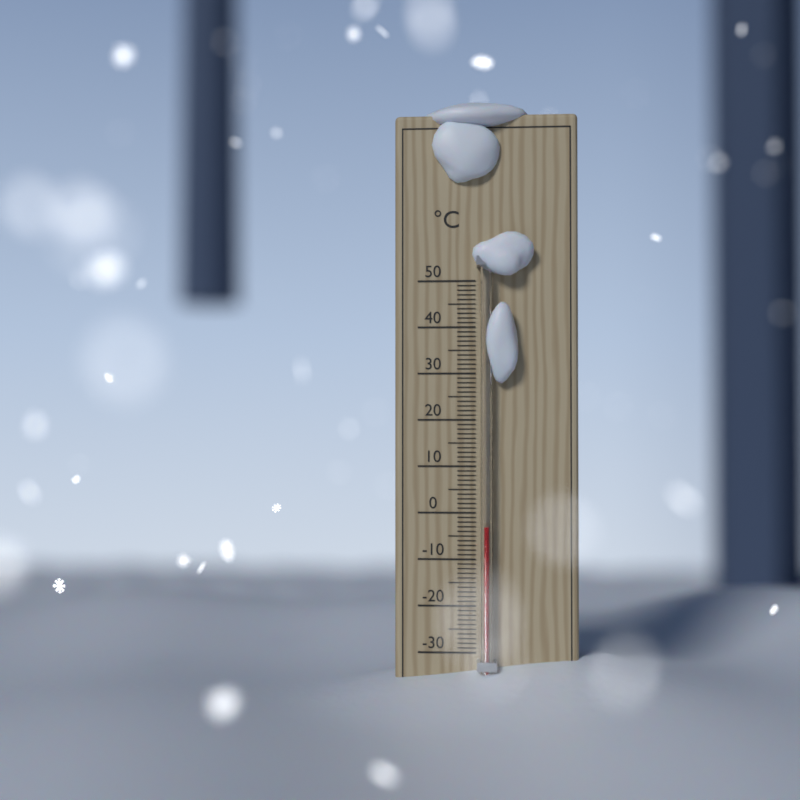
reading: -3 °C
